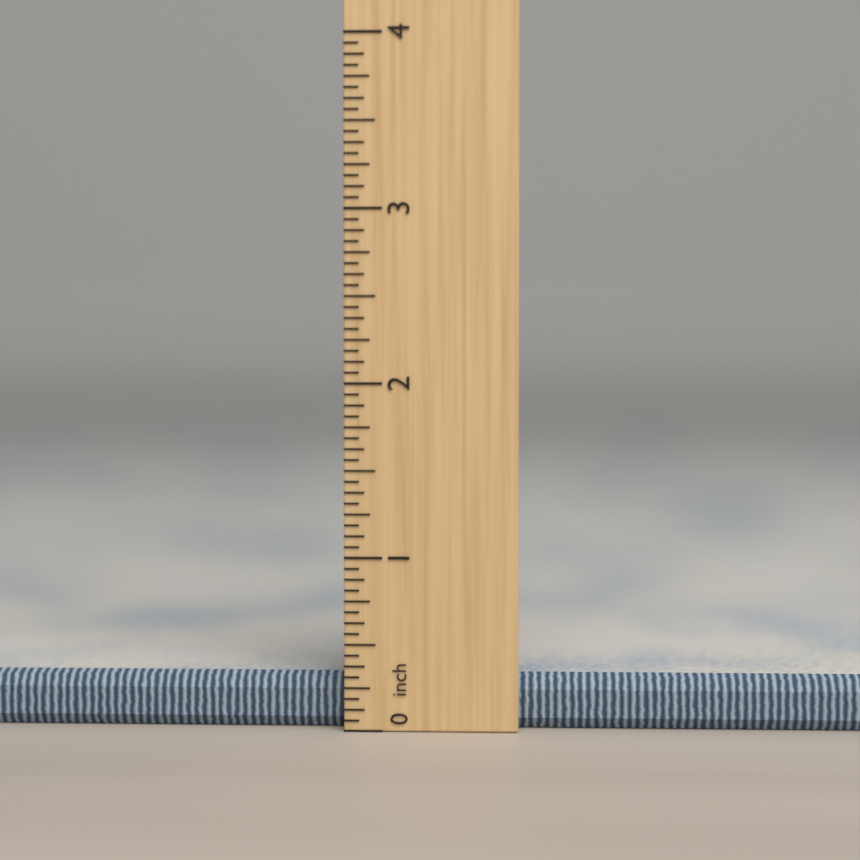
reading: 0.3125 inch
